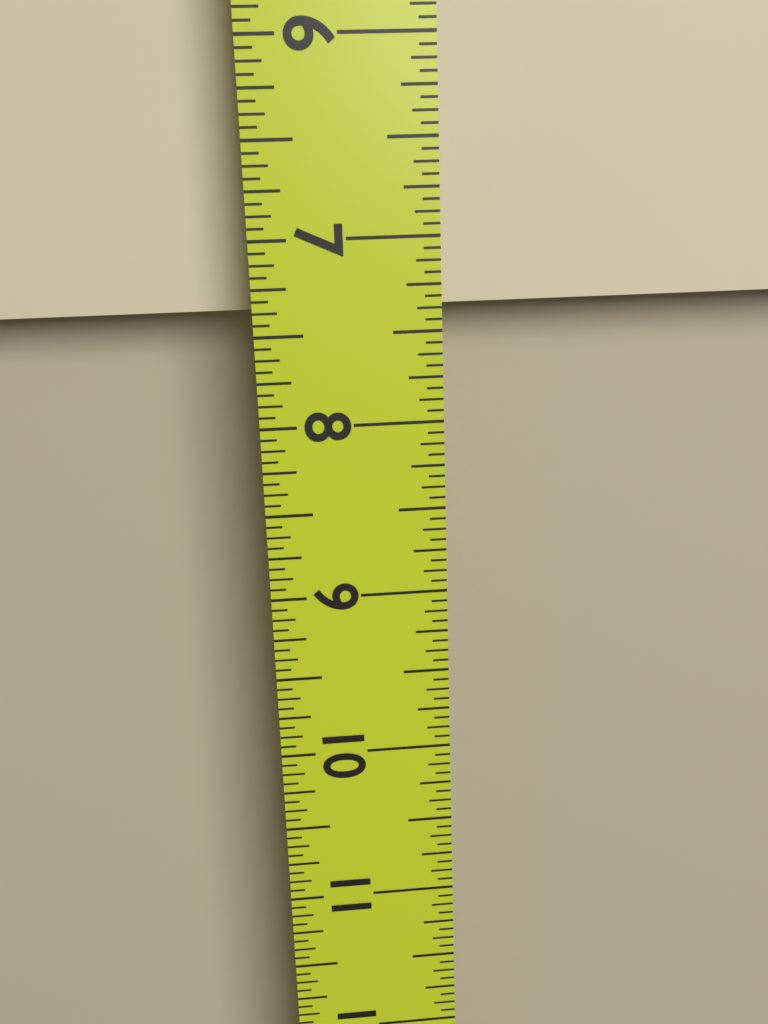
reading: 7.3750 in
